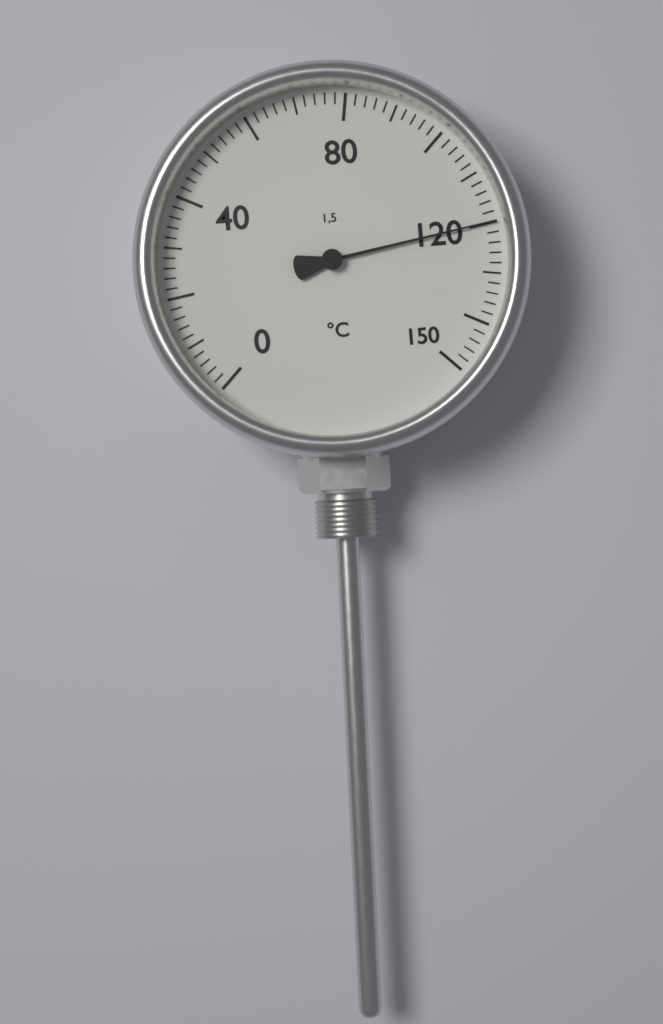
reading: 120 °C
